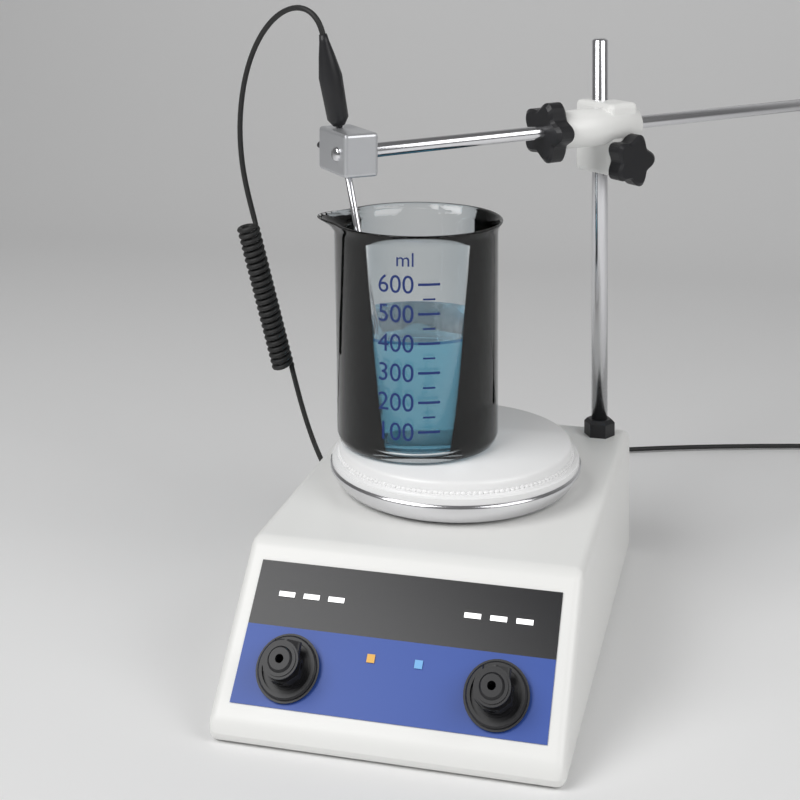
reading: 400 ml
